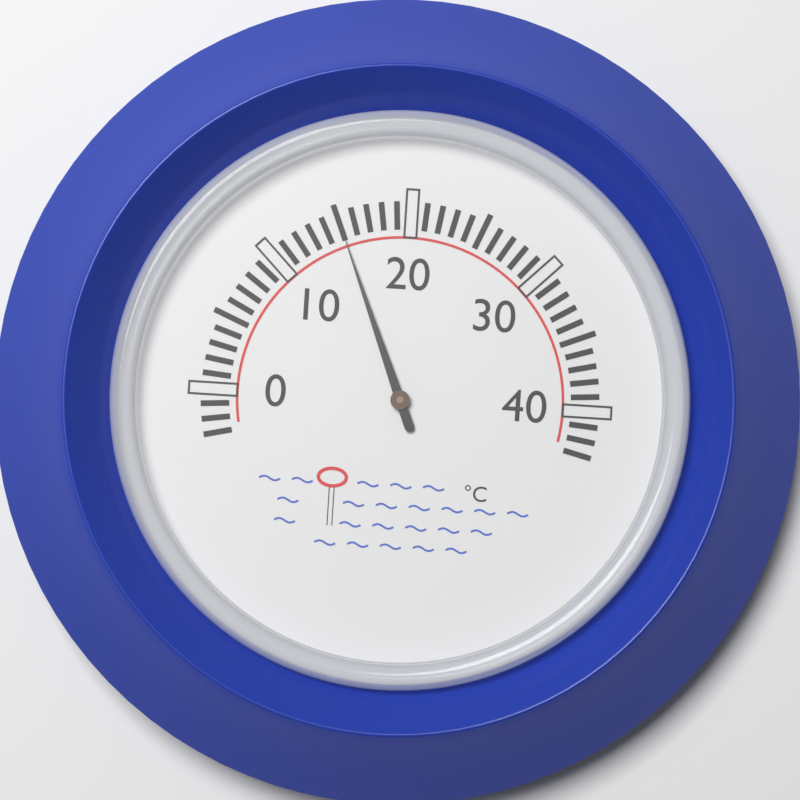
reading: 15 °C
